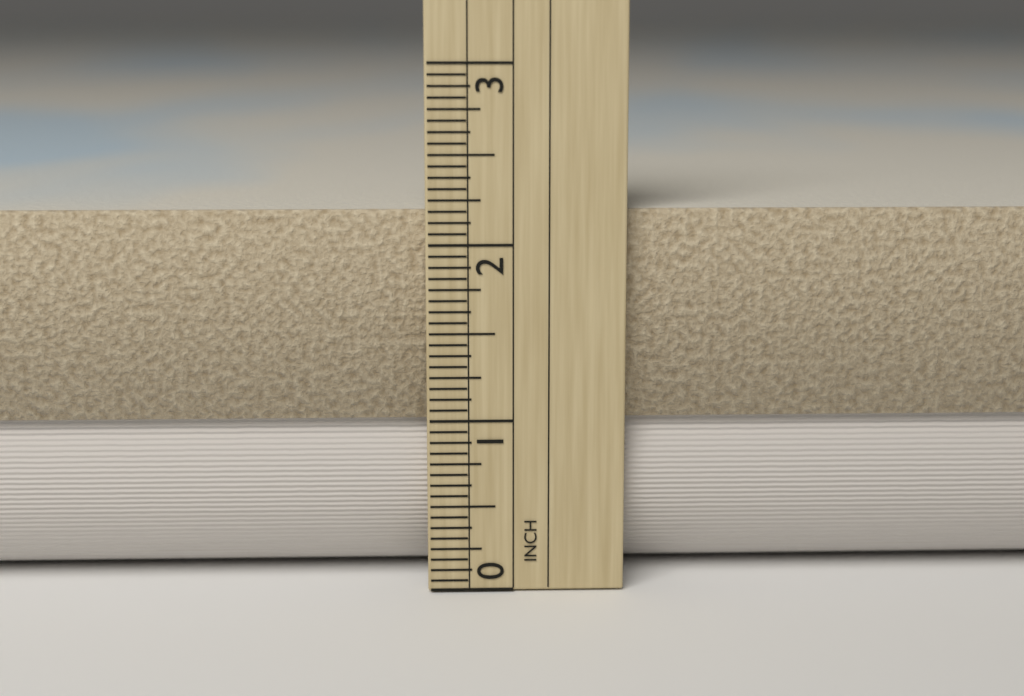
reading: 2.1875 in
